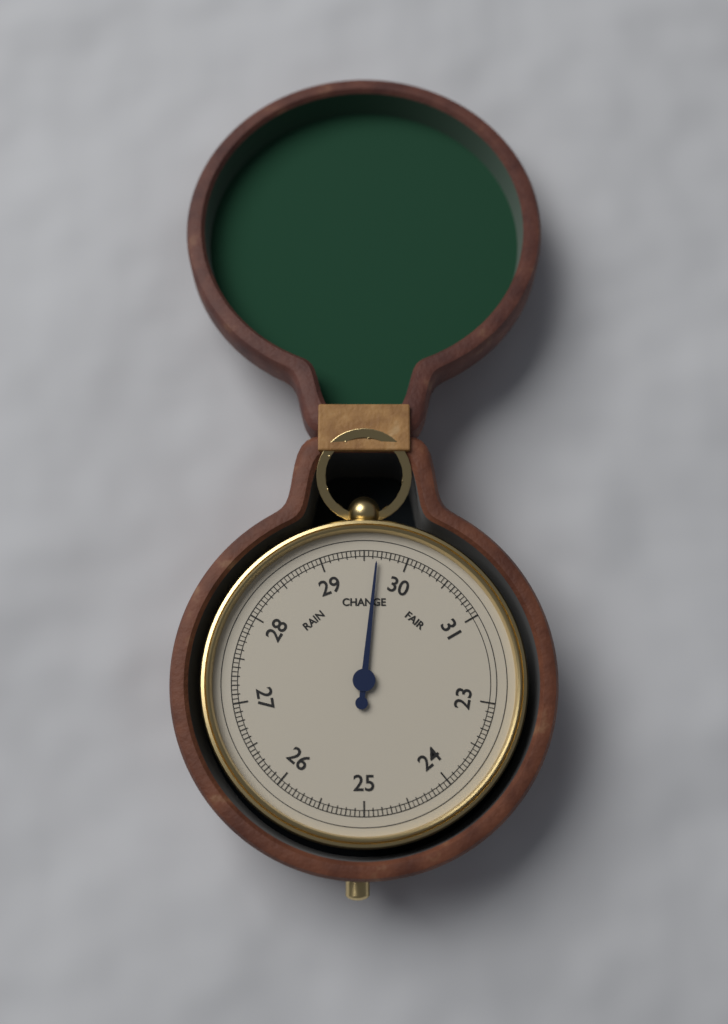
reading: 29.65 (no unit)
